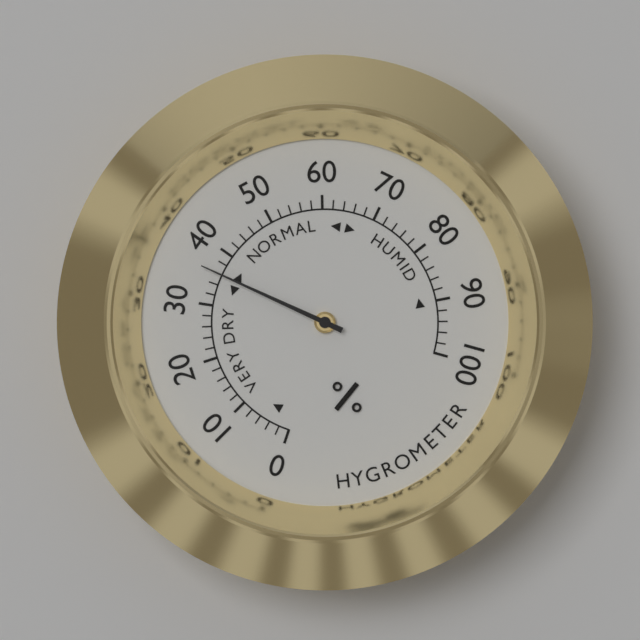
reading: 36 %
